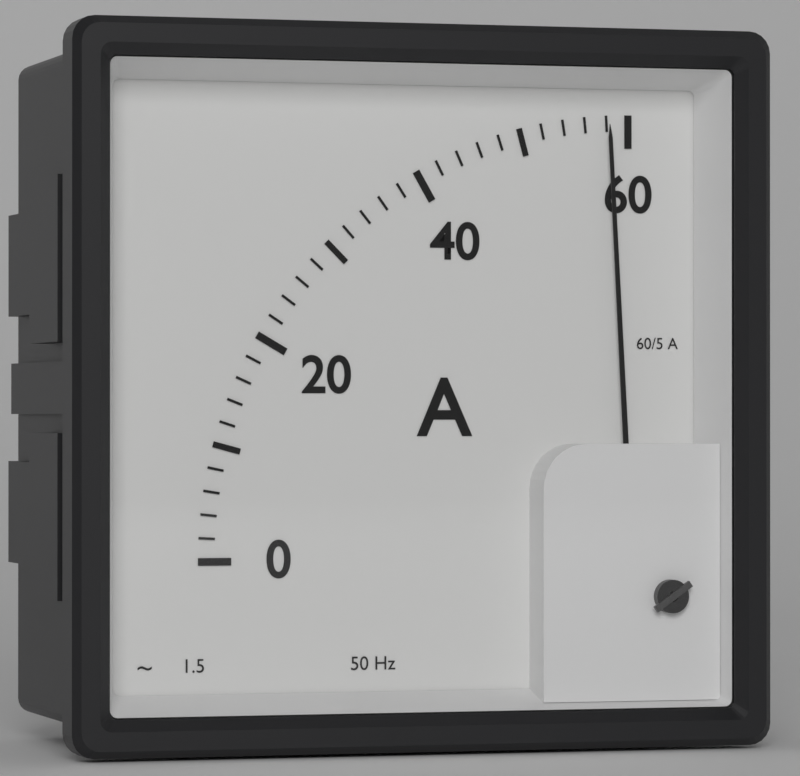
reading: 58 A
